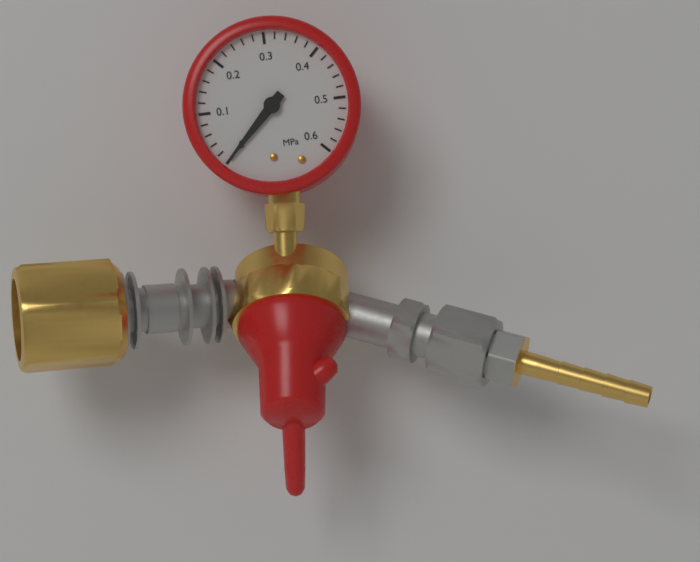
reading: 0.00 MPa
